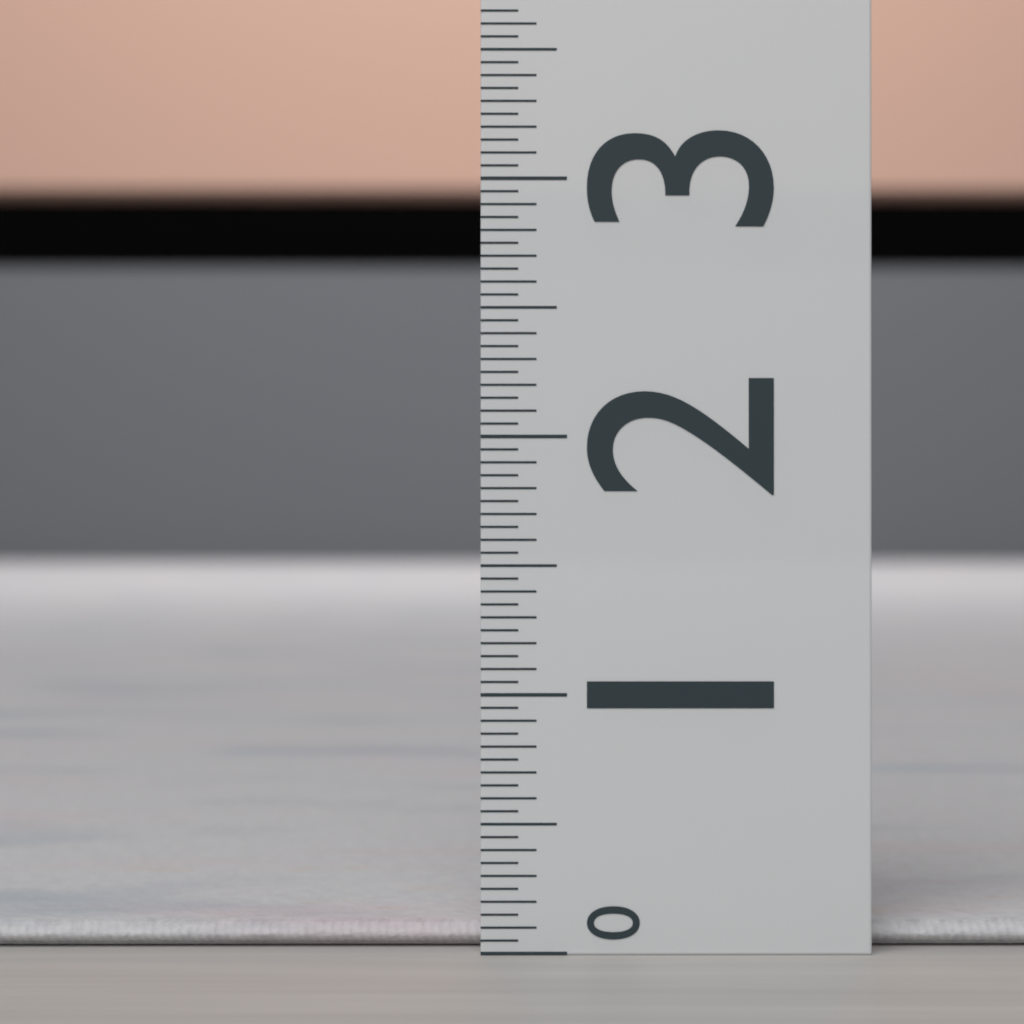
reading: 0.10 (no unit)
